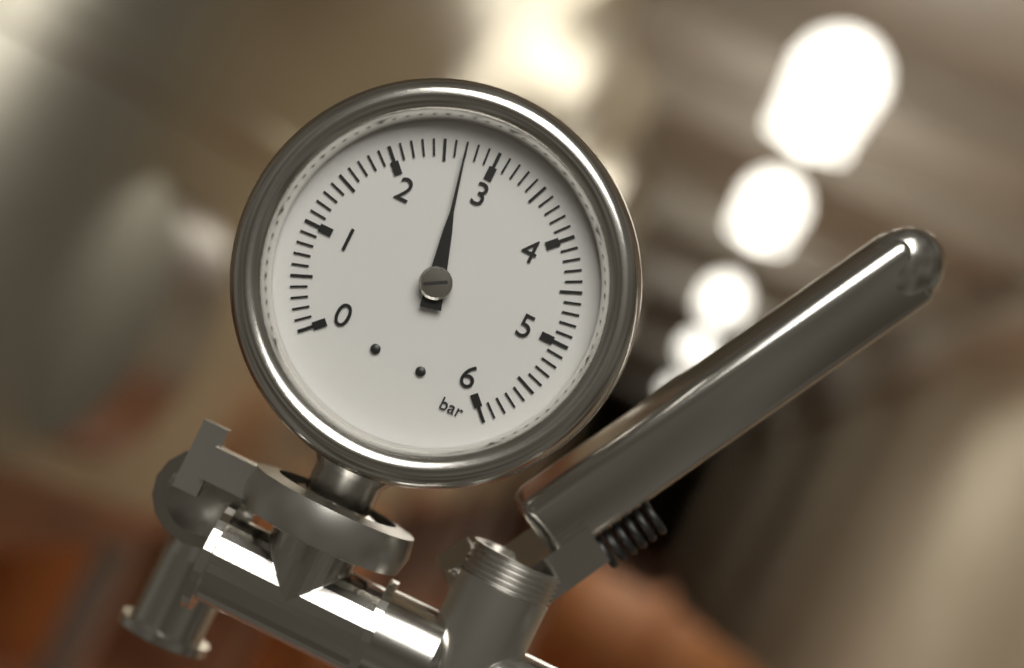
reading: 2.7 bar
